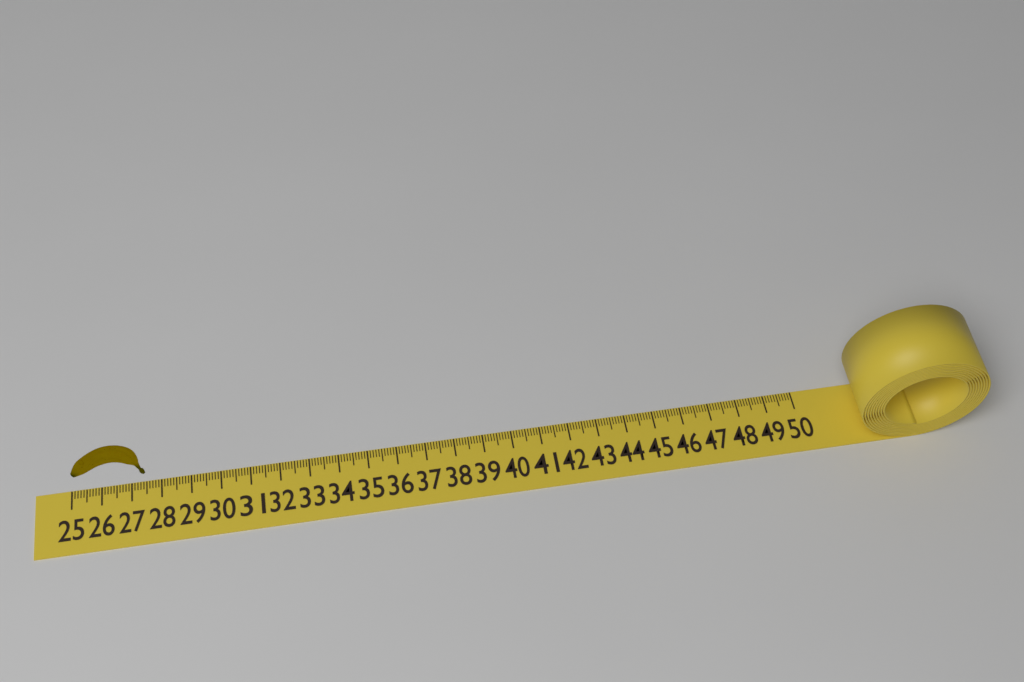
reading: 27.5 (no unit)
